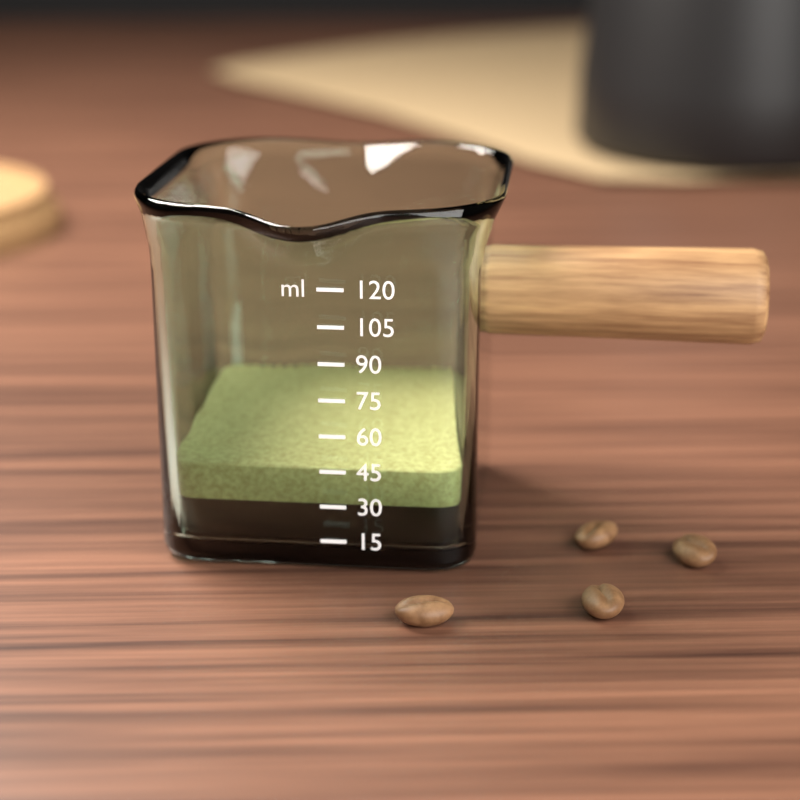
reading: 45 ml
